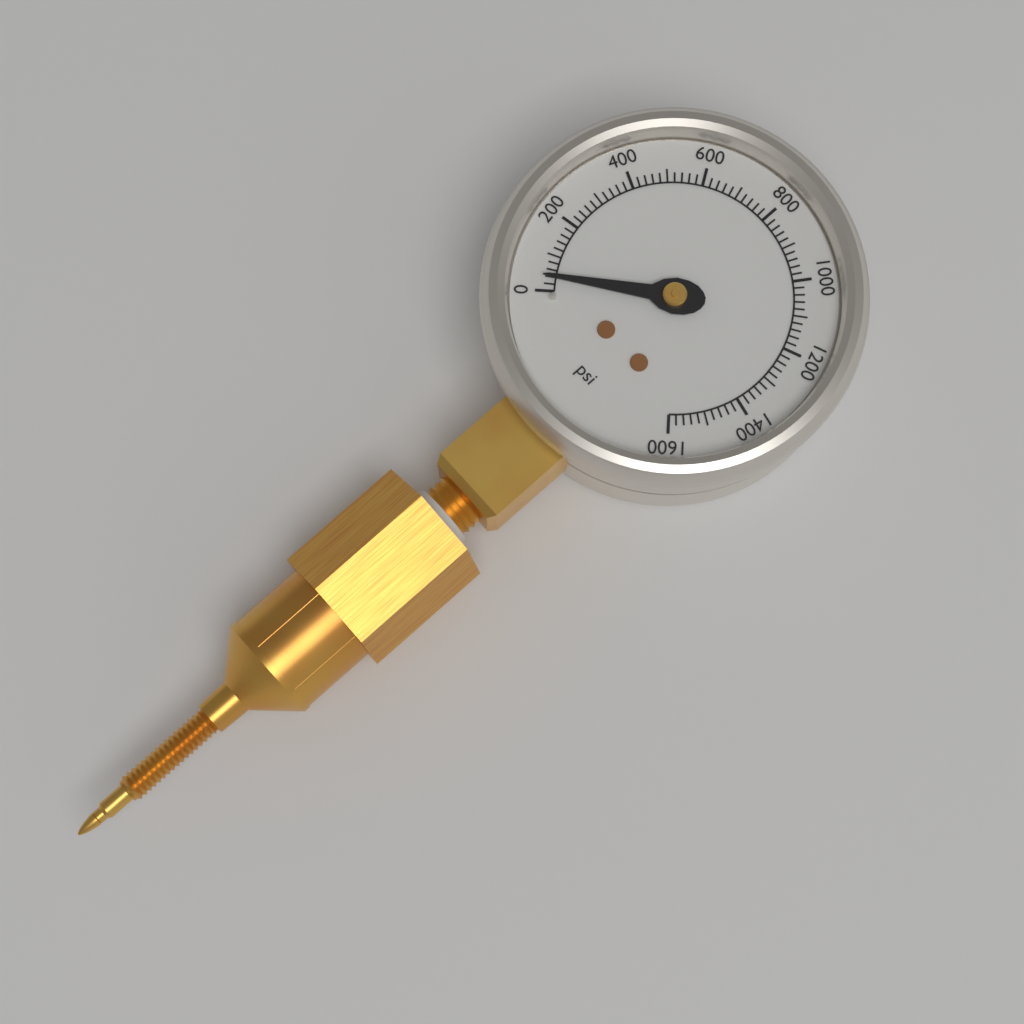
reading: 40 psi
